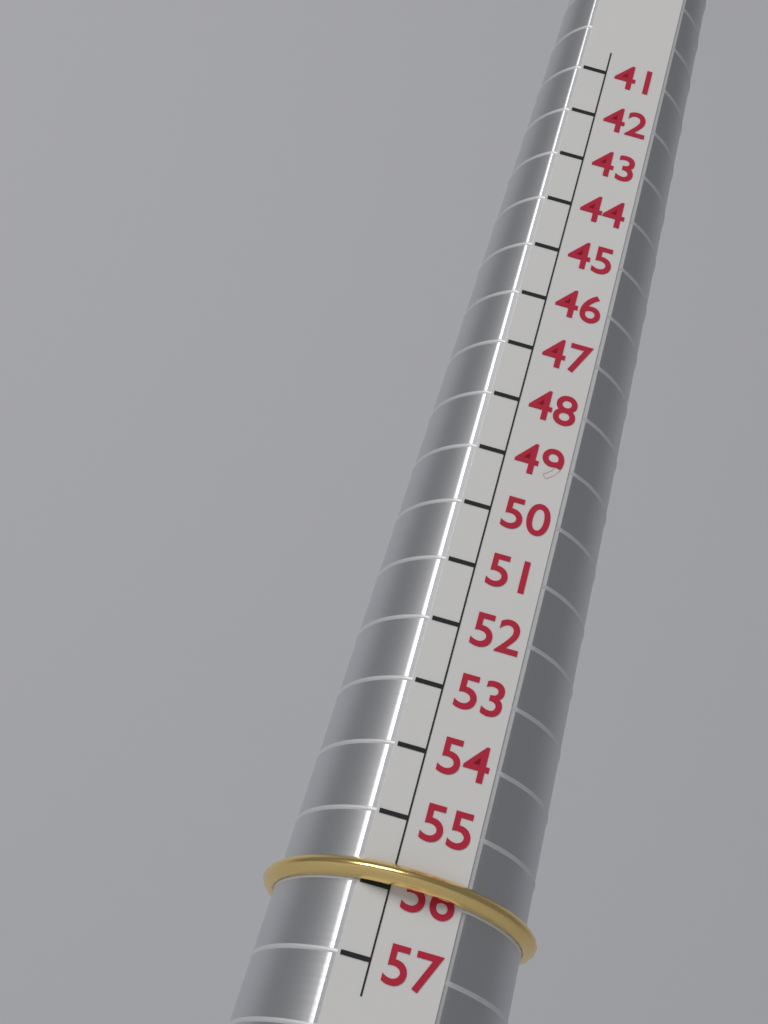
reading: 56 (no unit)
